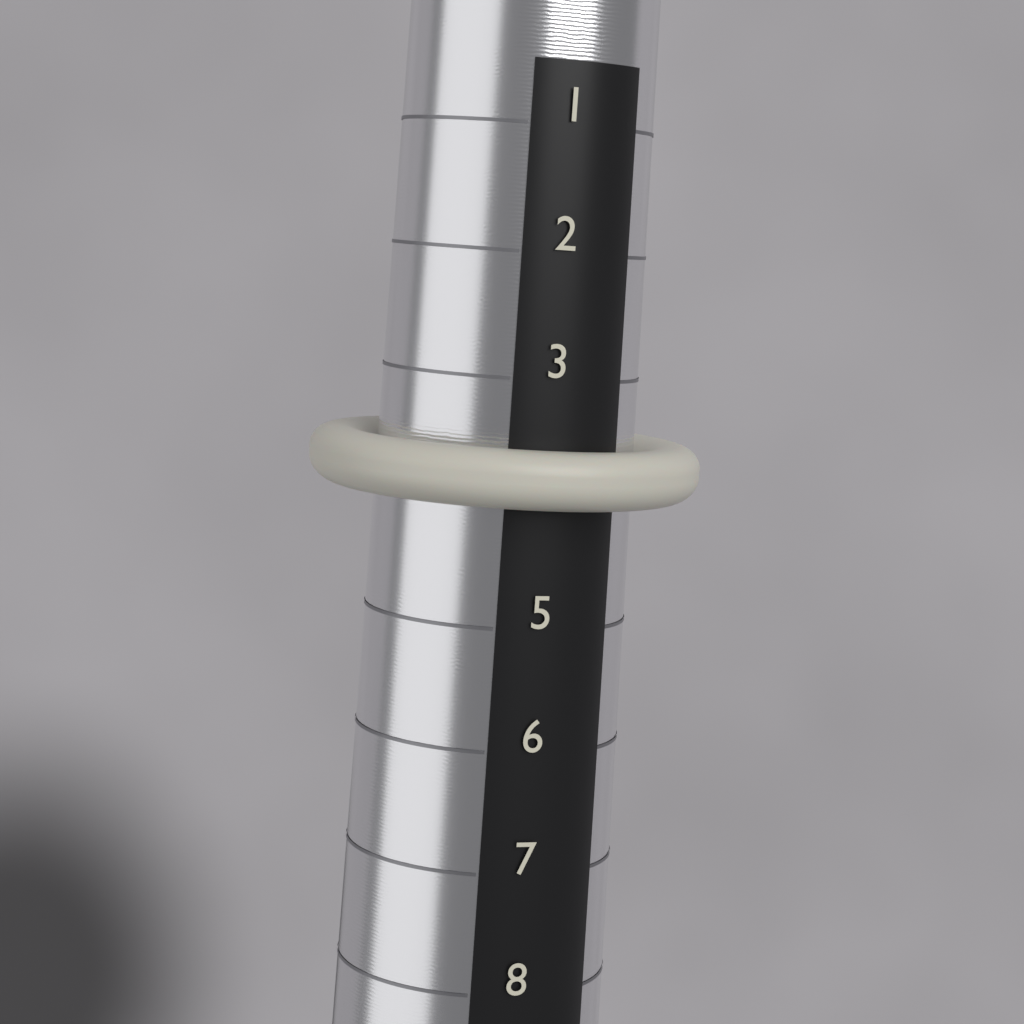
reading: 4 (no unit)
